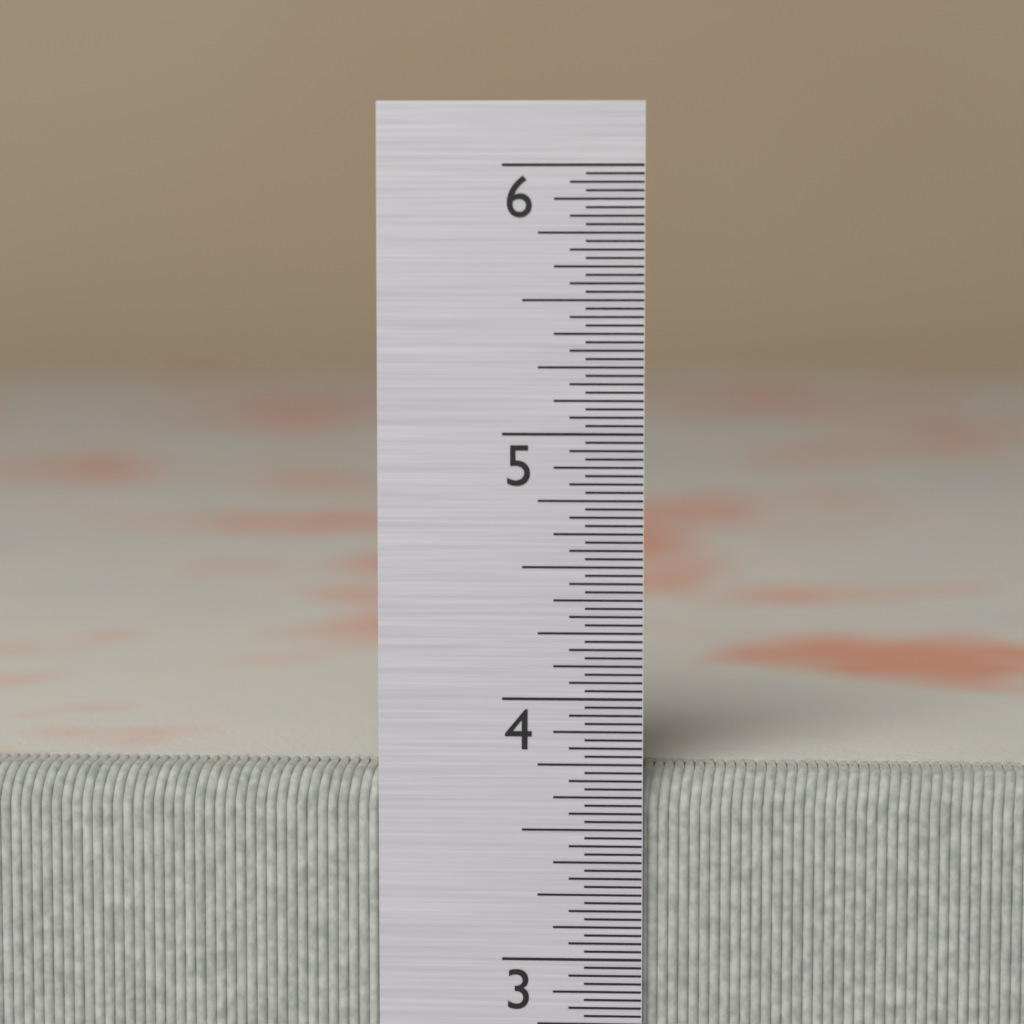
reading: 3.71875 in
